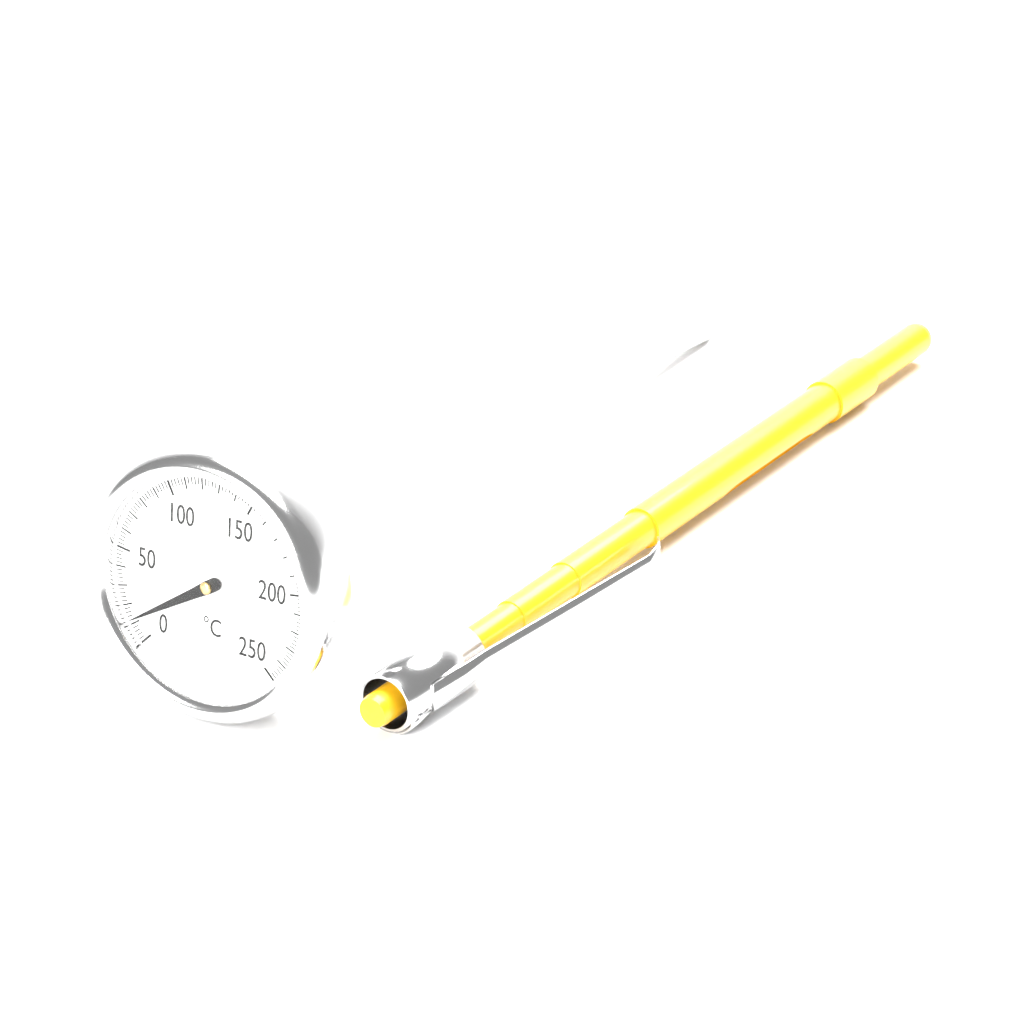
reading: 12 °C
